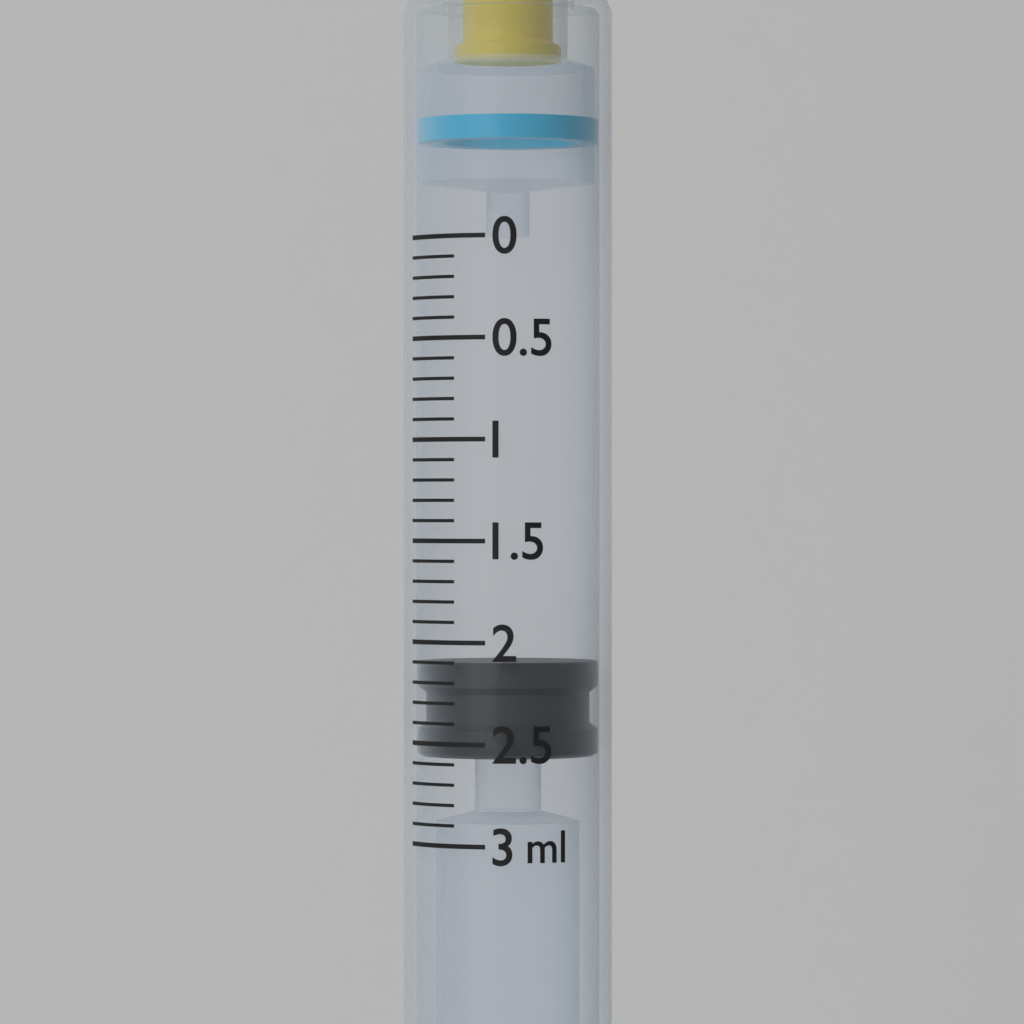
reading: 2.1 ml
